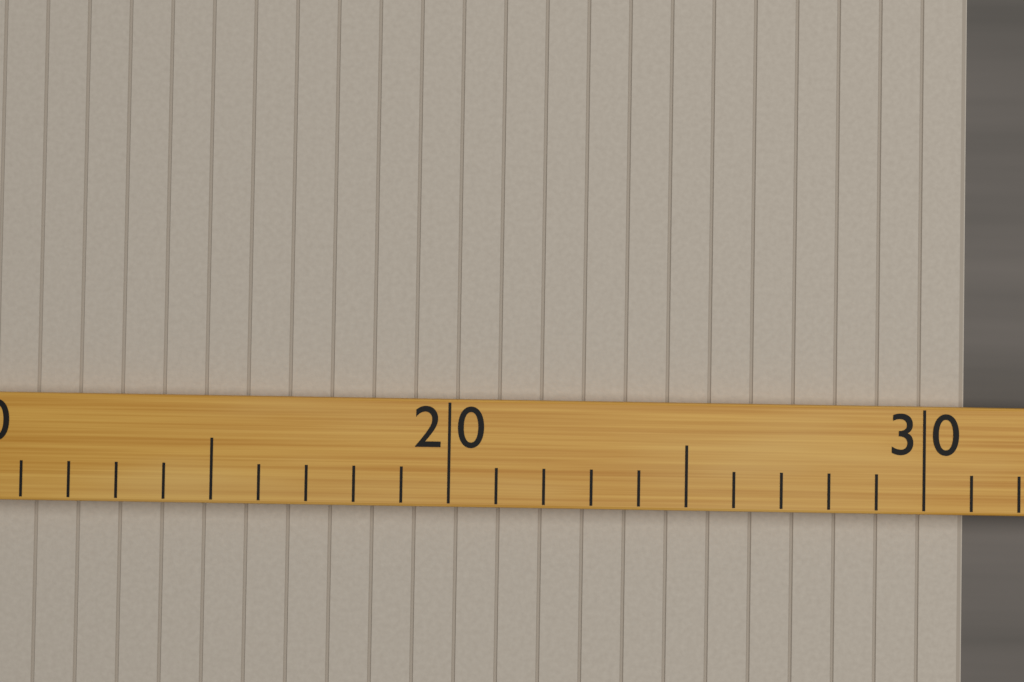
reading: 31 (no unit)
